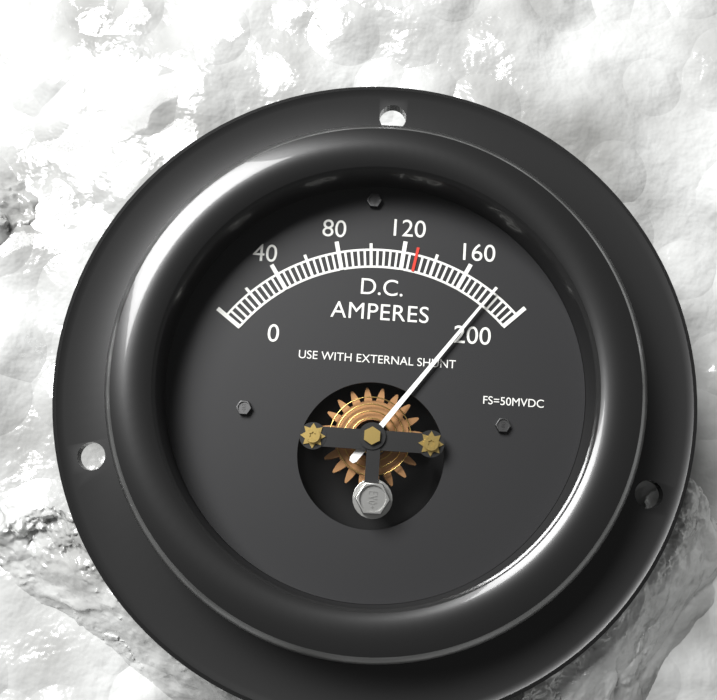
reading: 180 A
